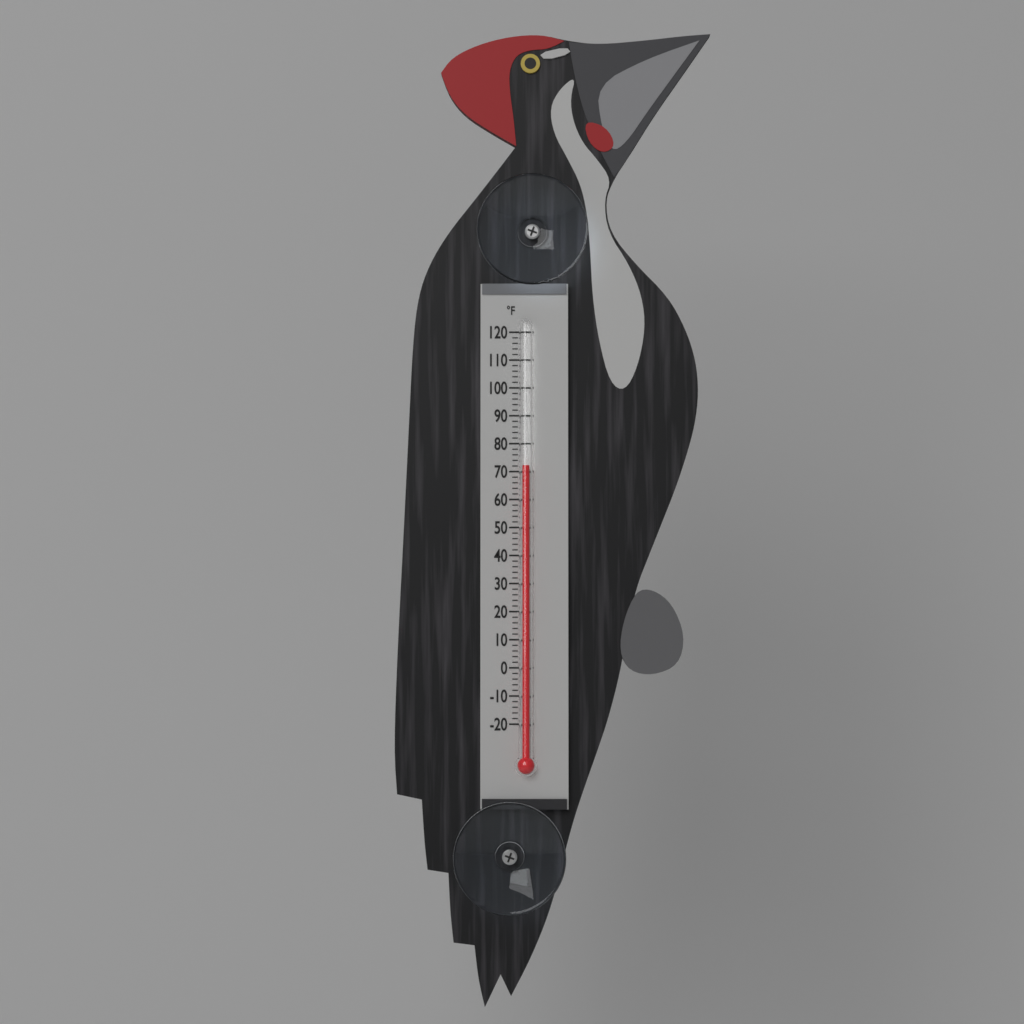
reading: 72 °F
